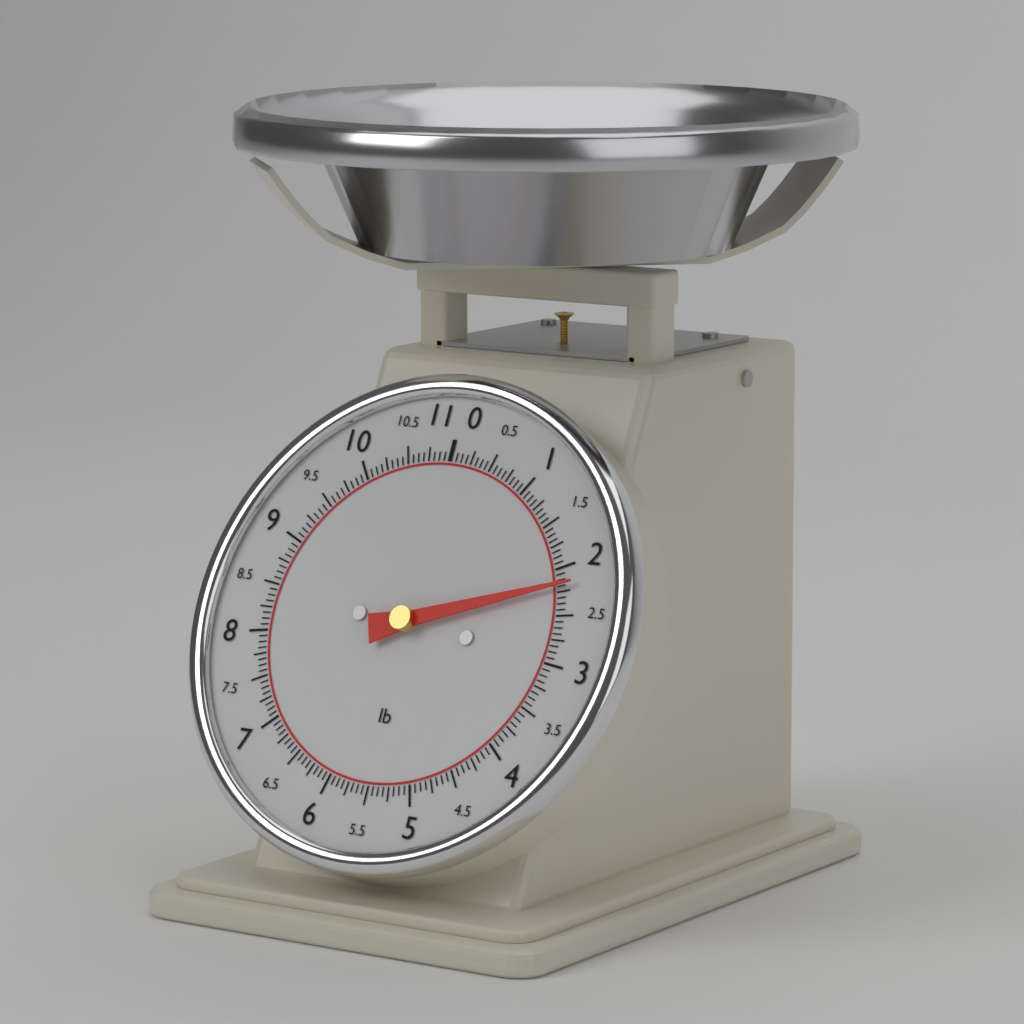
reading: 2.1875 lb
